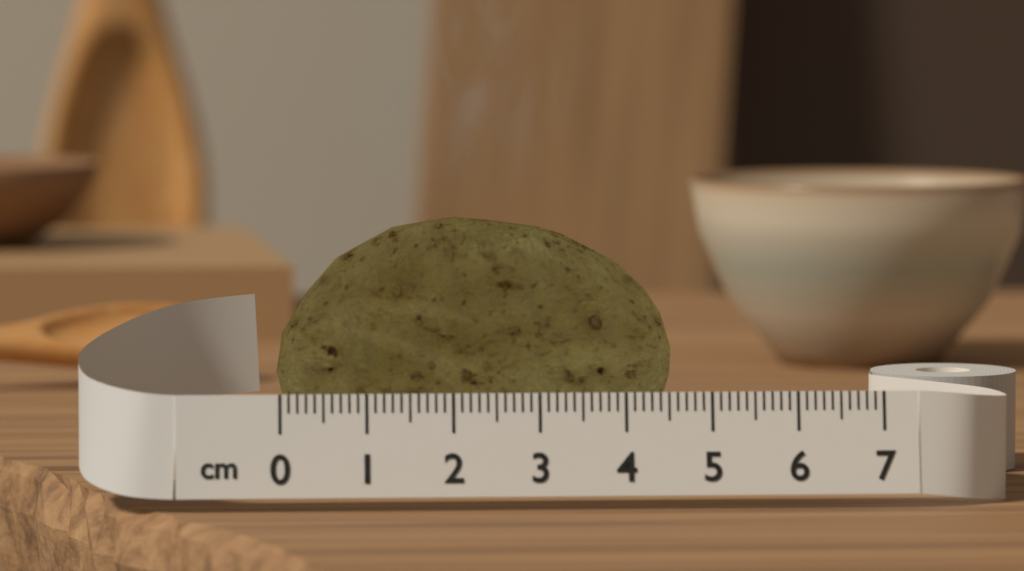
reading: 4.7 cm
